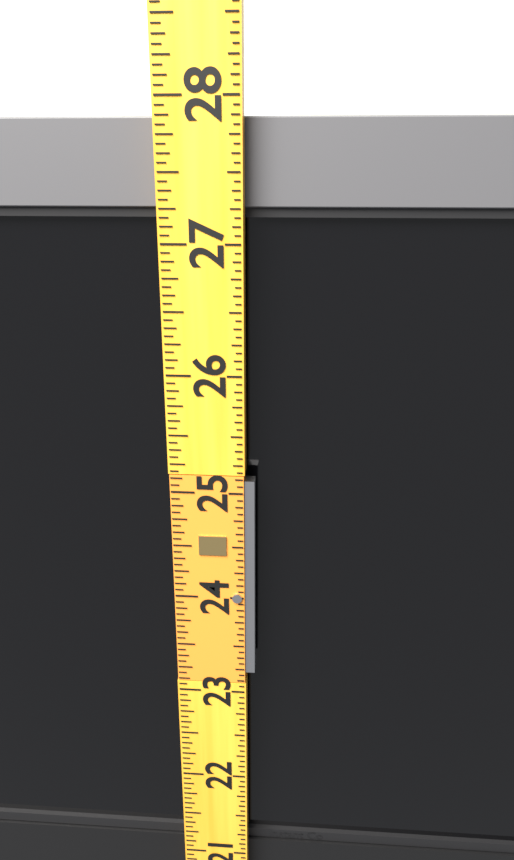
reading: 27.8750 (no unit)
